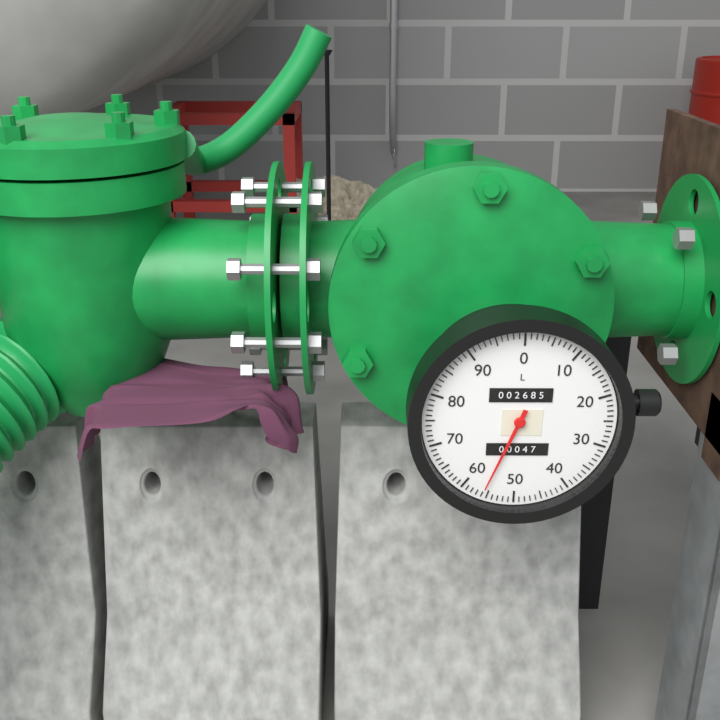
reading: 56 L
